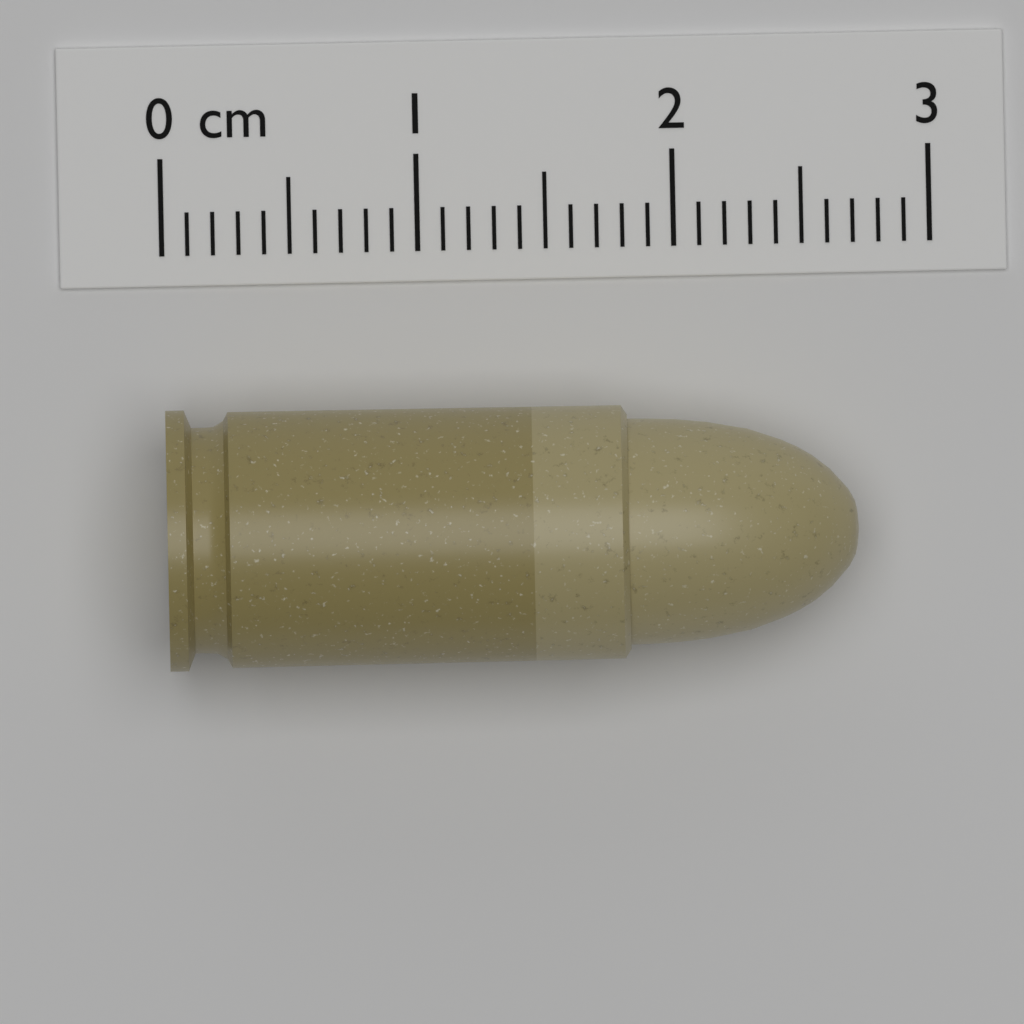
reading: 2.7 cm
